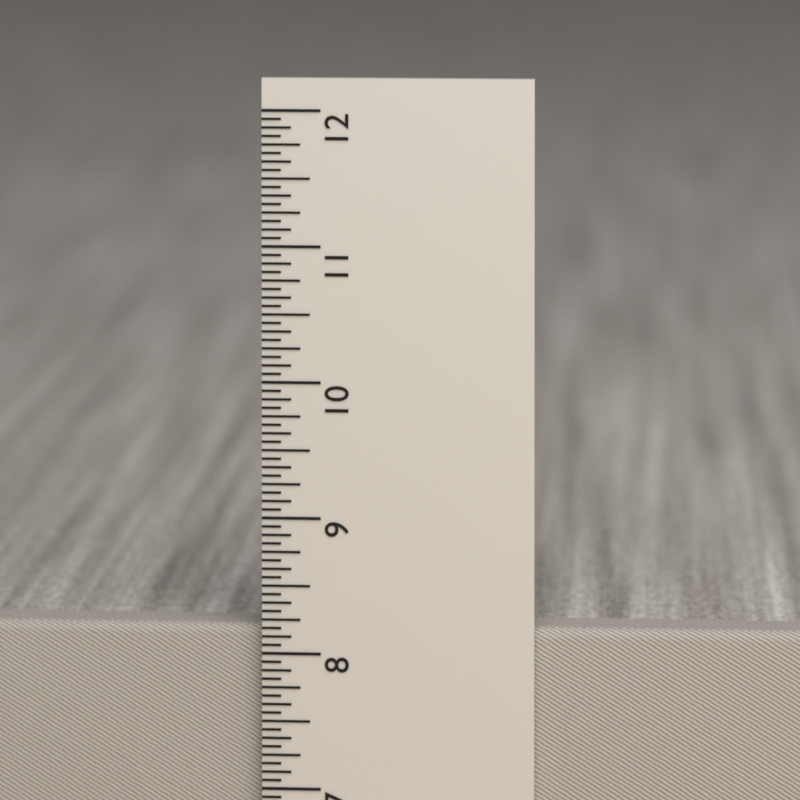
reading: 8.1875 in
